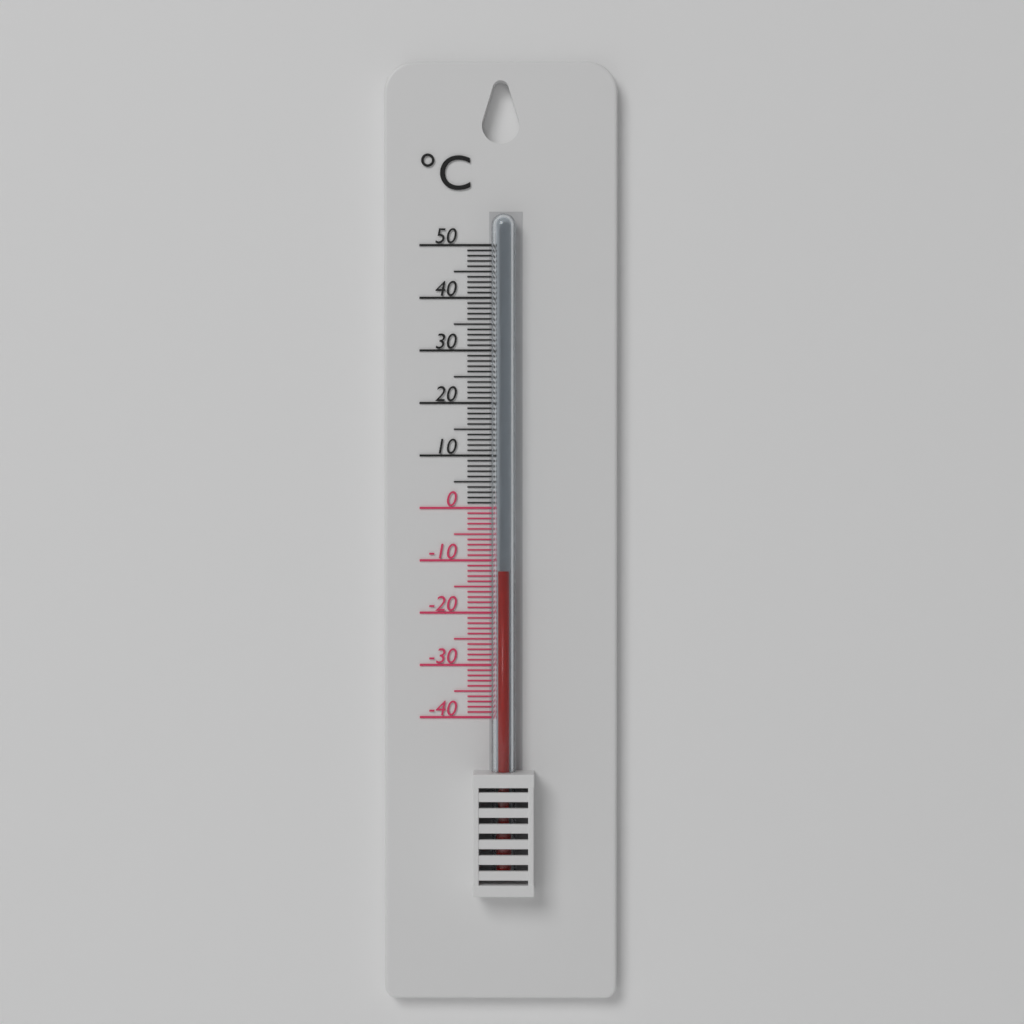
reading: -12 °C
